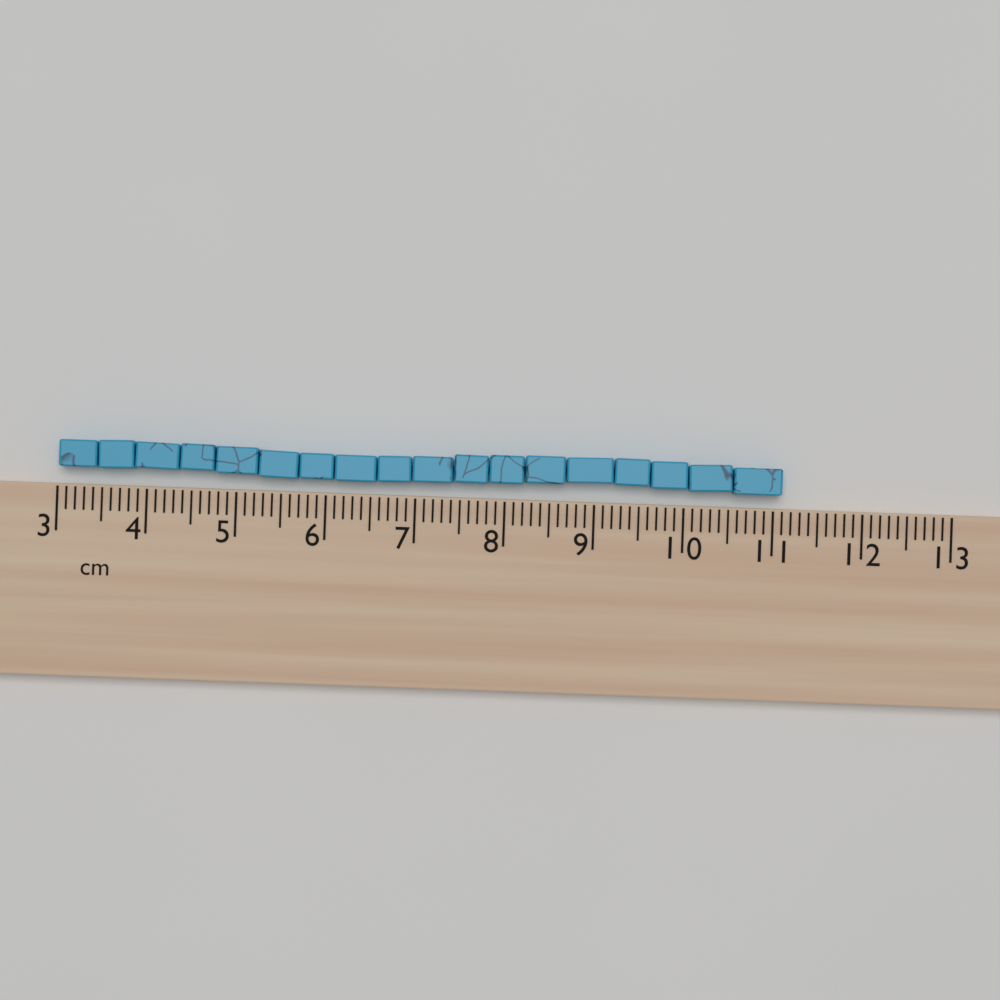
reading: 11.1 cm
